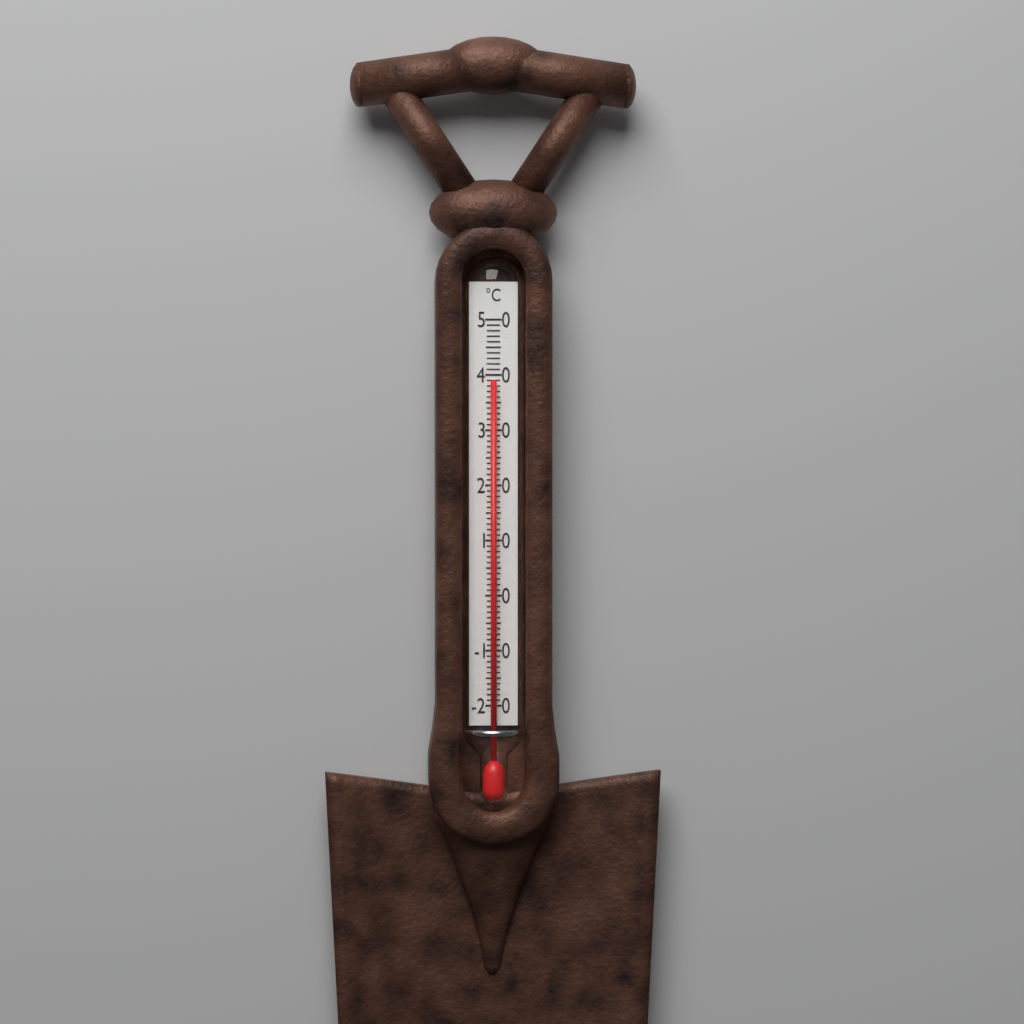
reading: 39 °C
